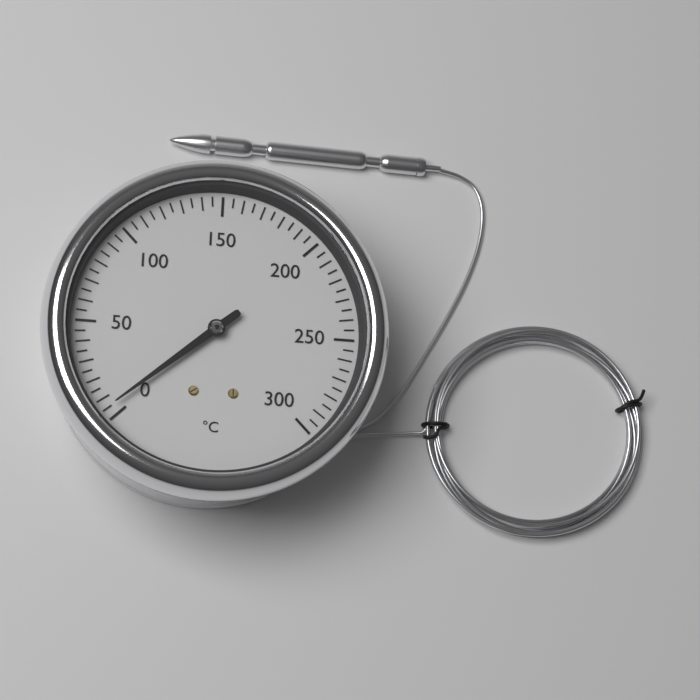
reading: 5 °C
